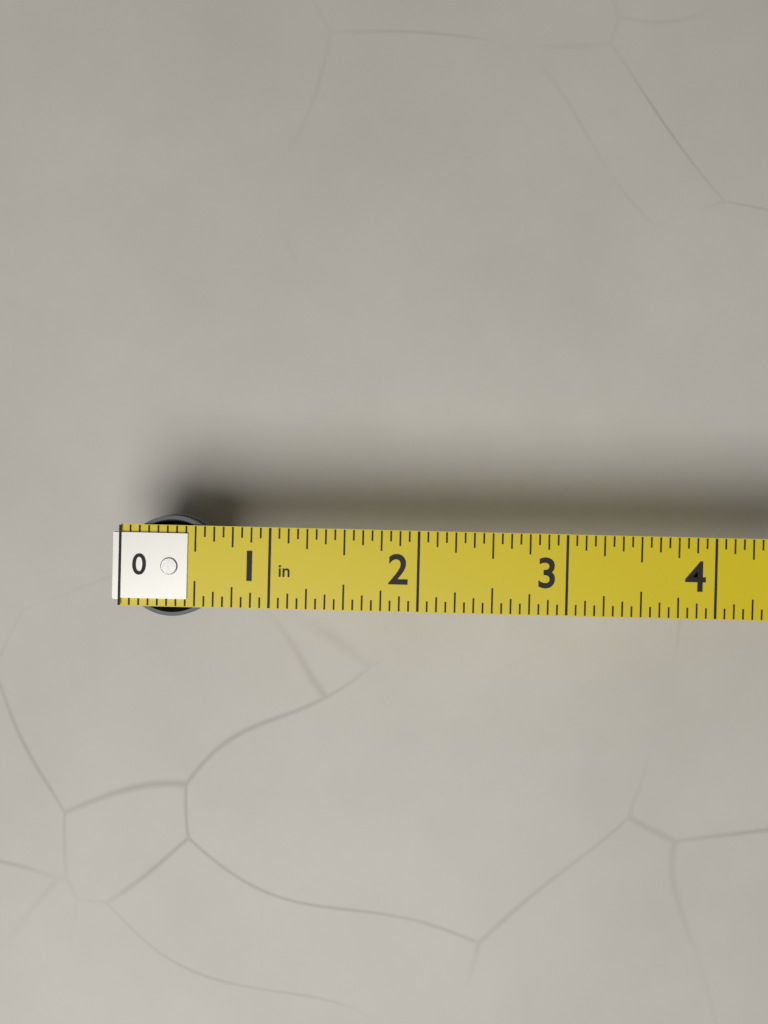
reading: 0.6875 in
